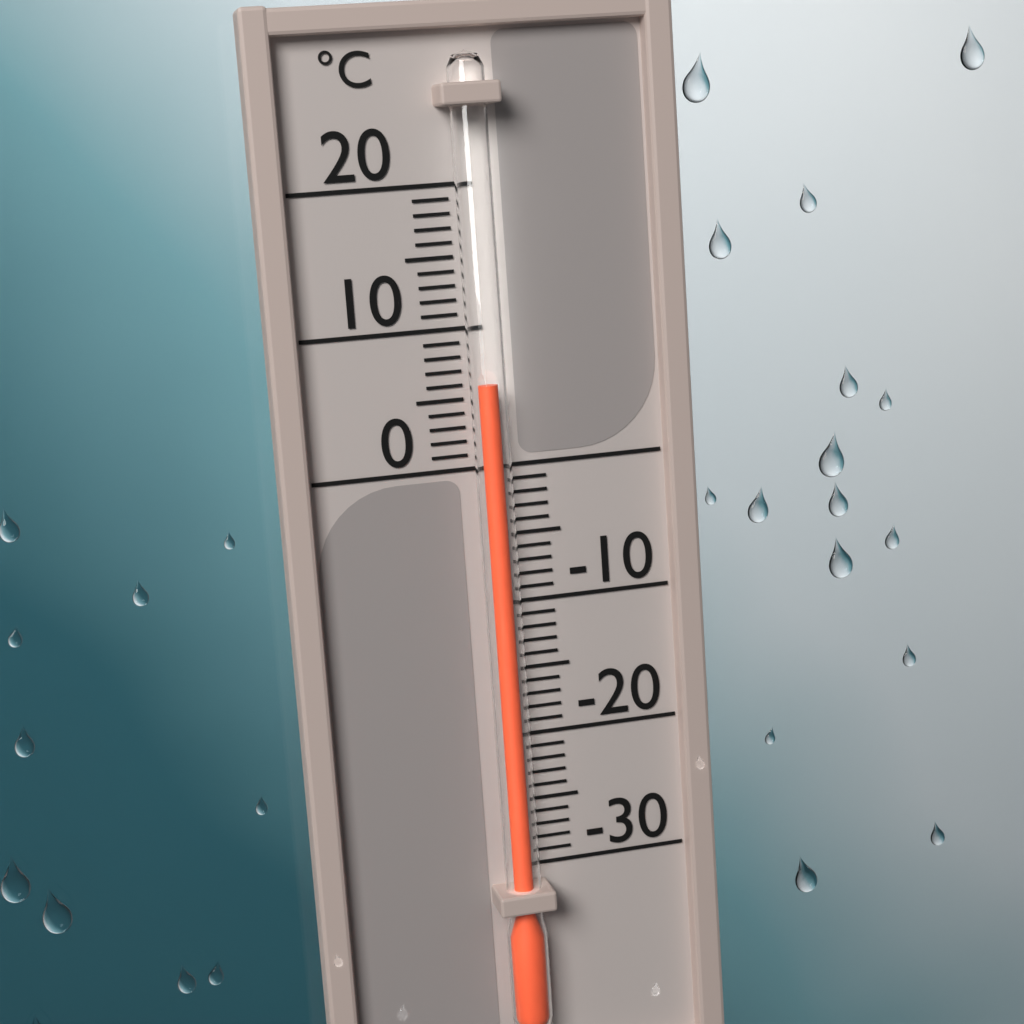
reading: 6 °C
